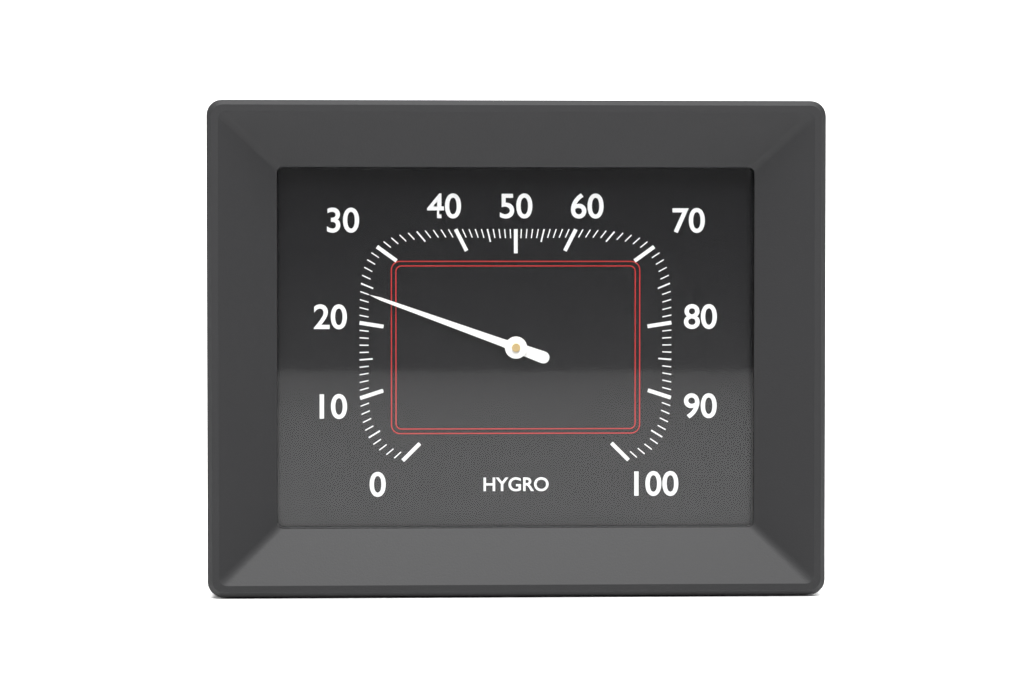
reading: 24 %
